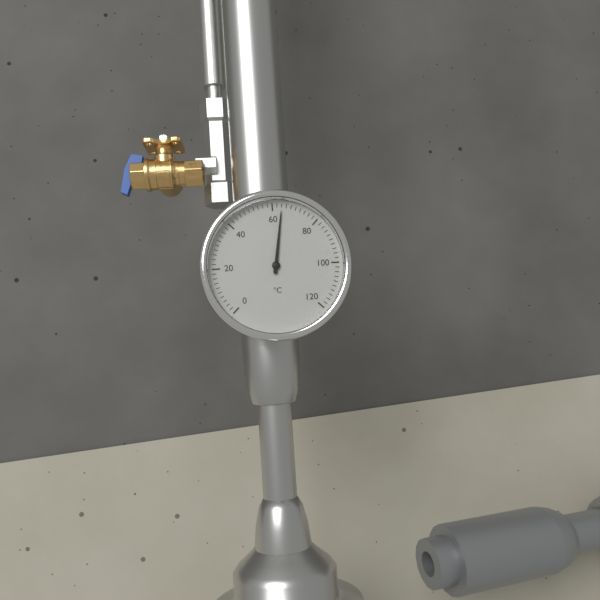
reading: 64 °C
